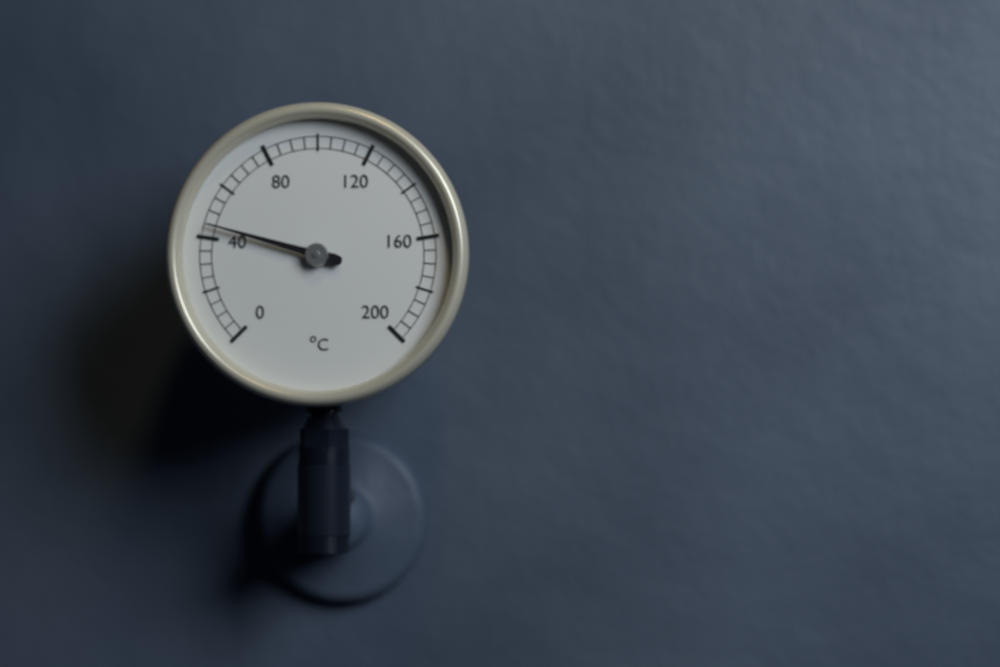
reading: 45 °C
